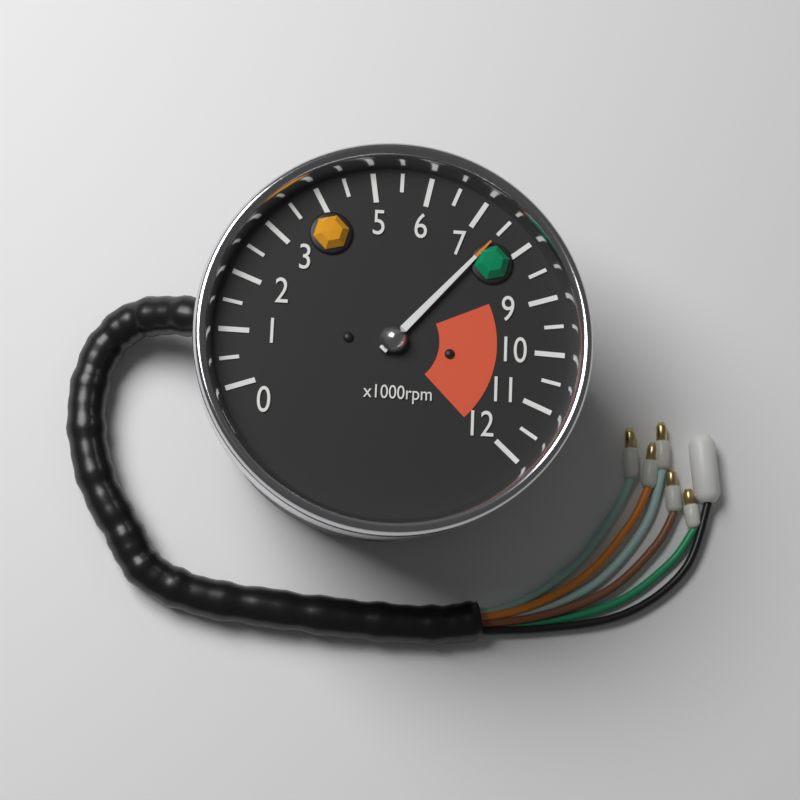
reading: 7500 rpm
